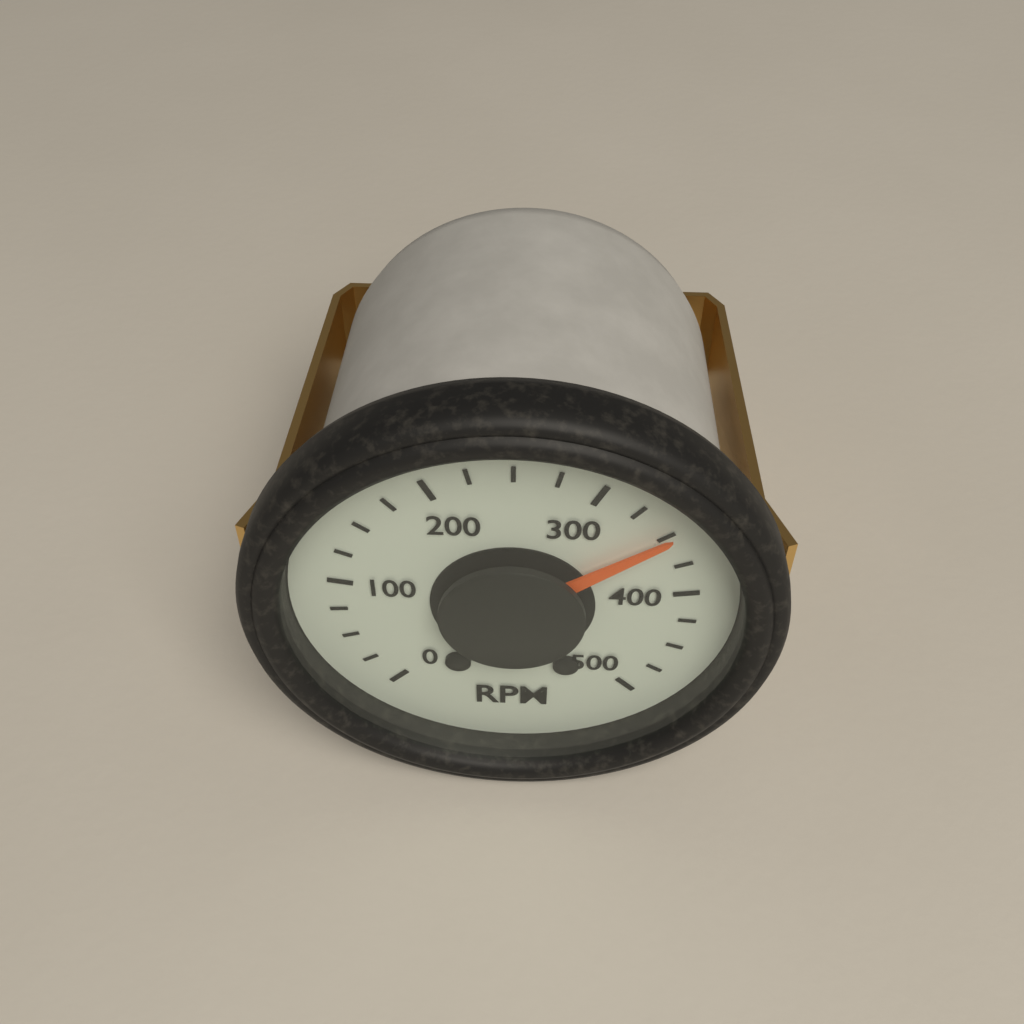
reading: 350 RPM
